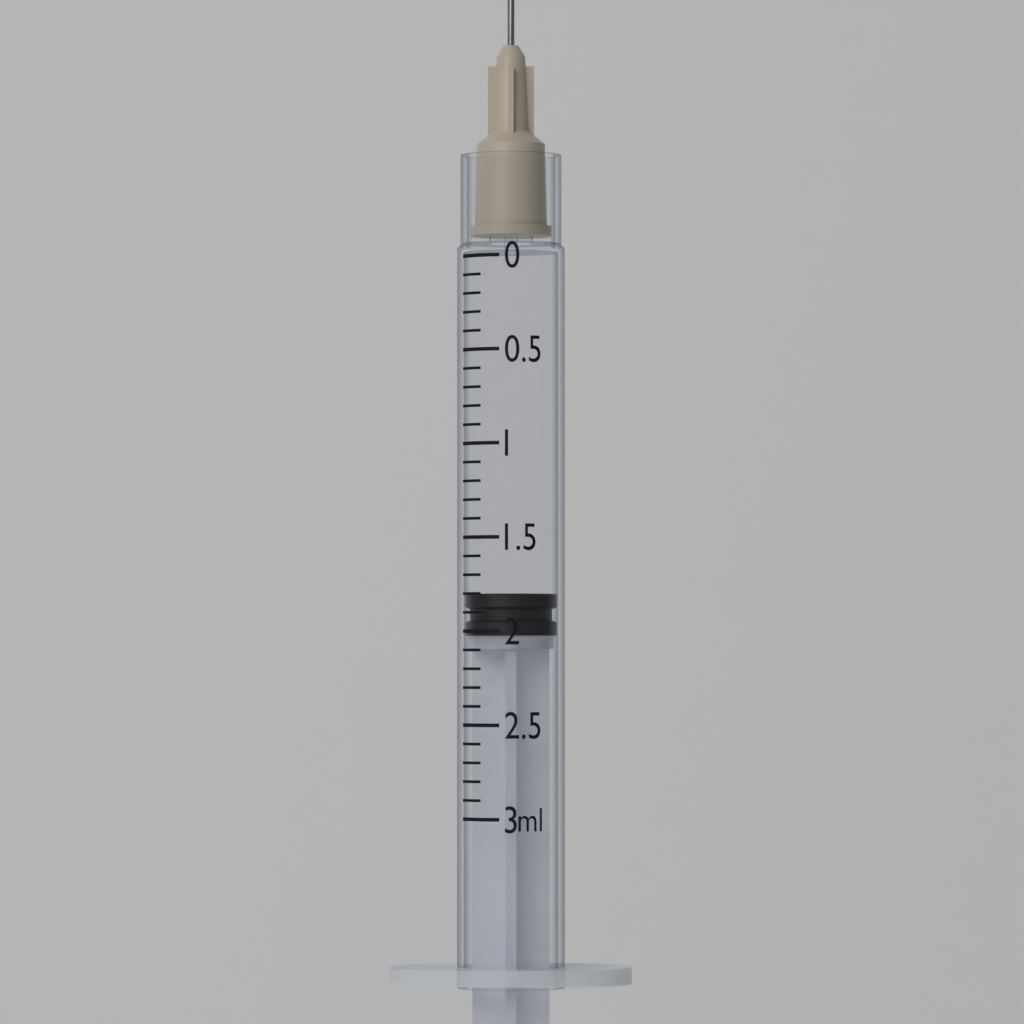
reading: 1.8 ml
